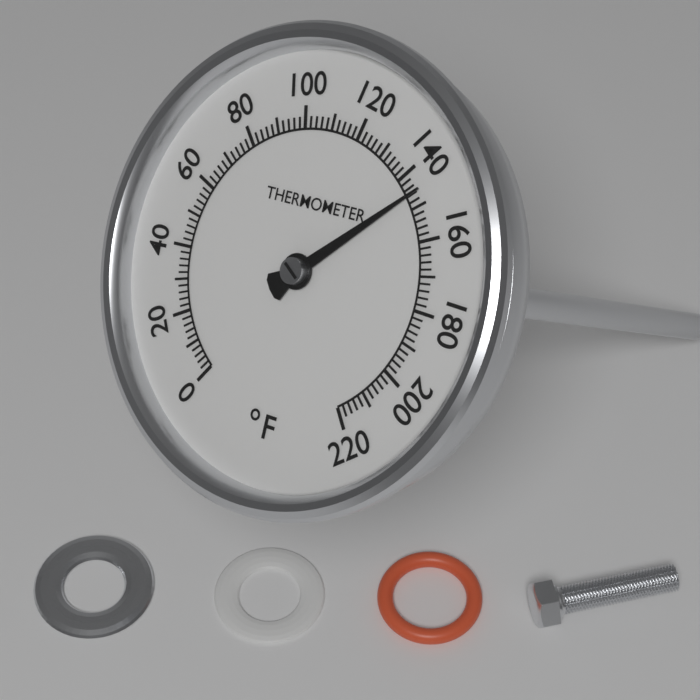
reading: 146 °F
